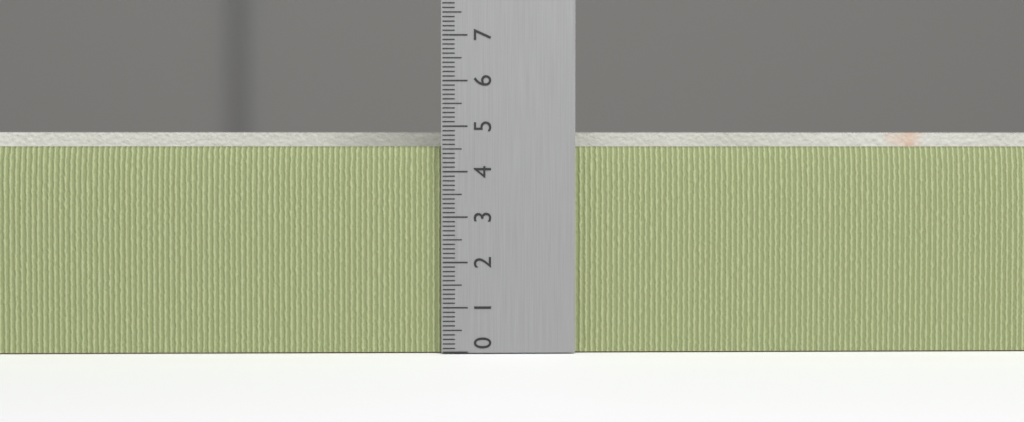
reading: 4.9 (no unit)
